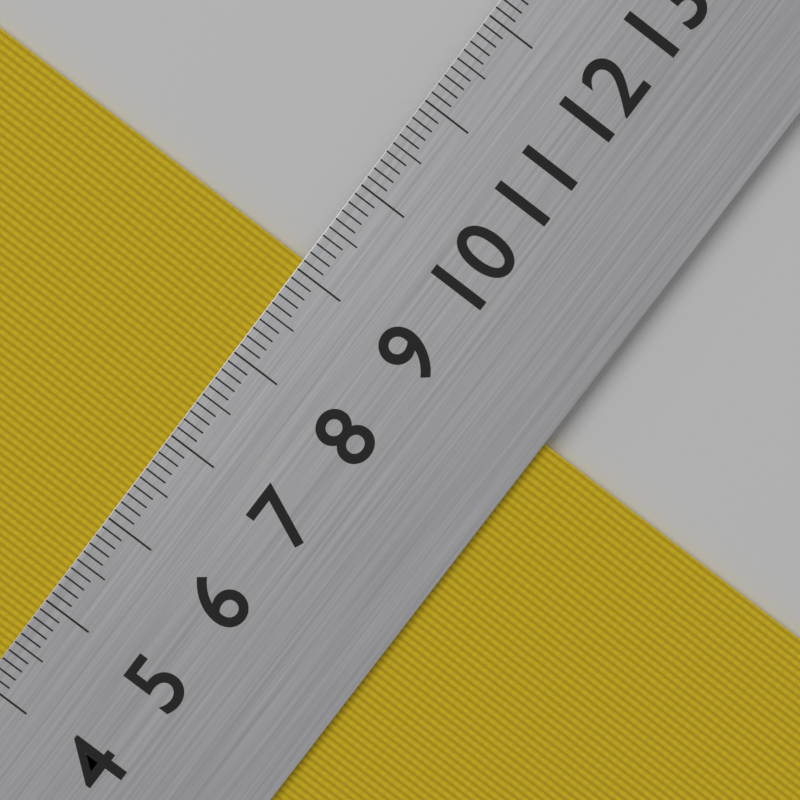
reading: 9.1 cm
